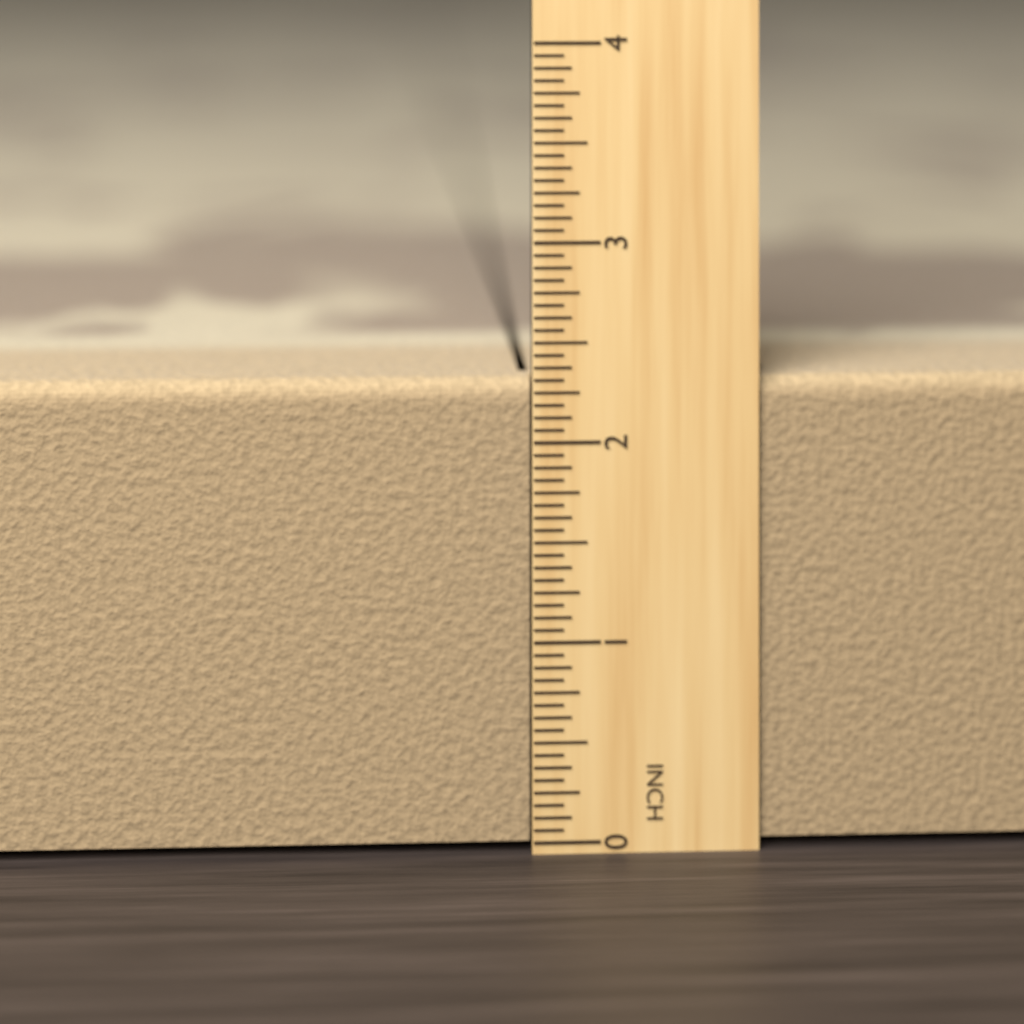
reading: 2.3125 in
